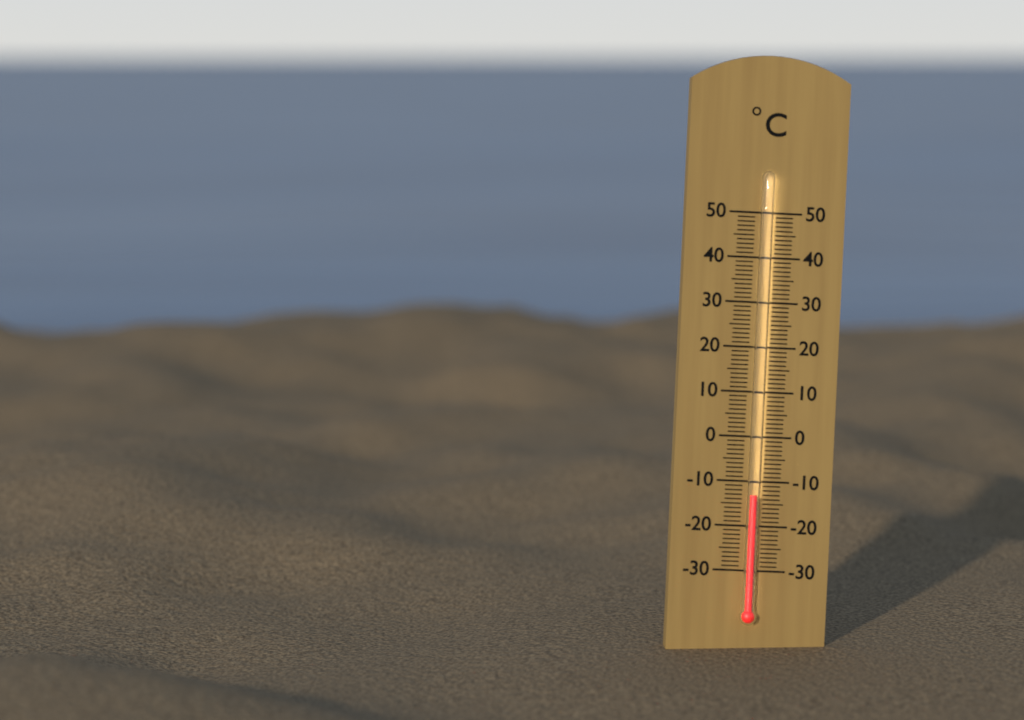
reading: -13 °C
